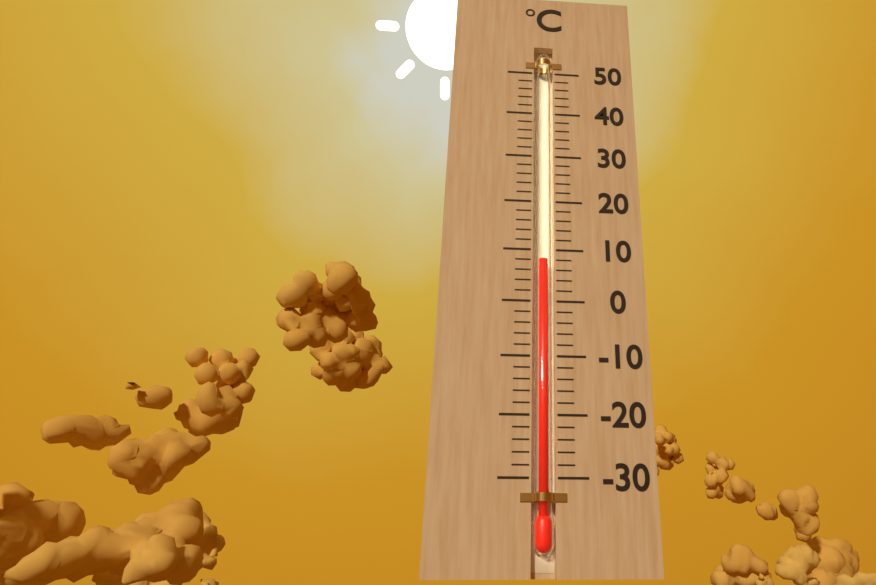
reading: 8 °C
